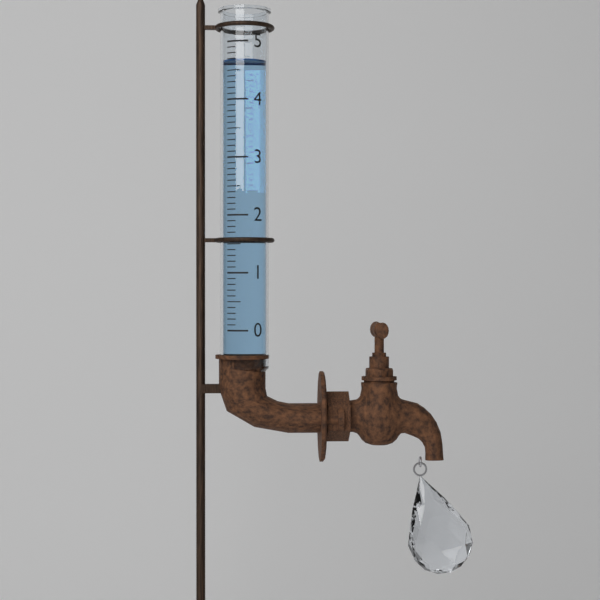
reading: 4.7 (no unit)
